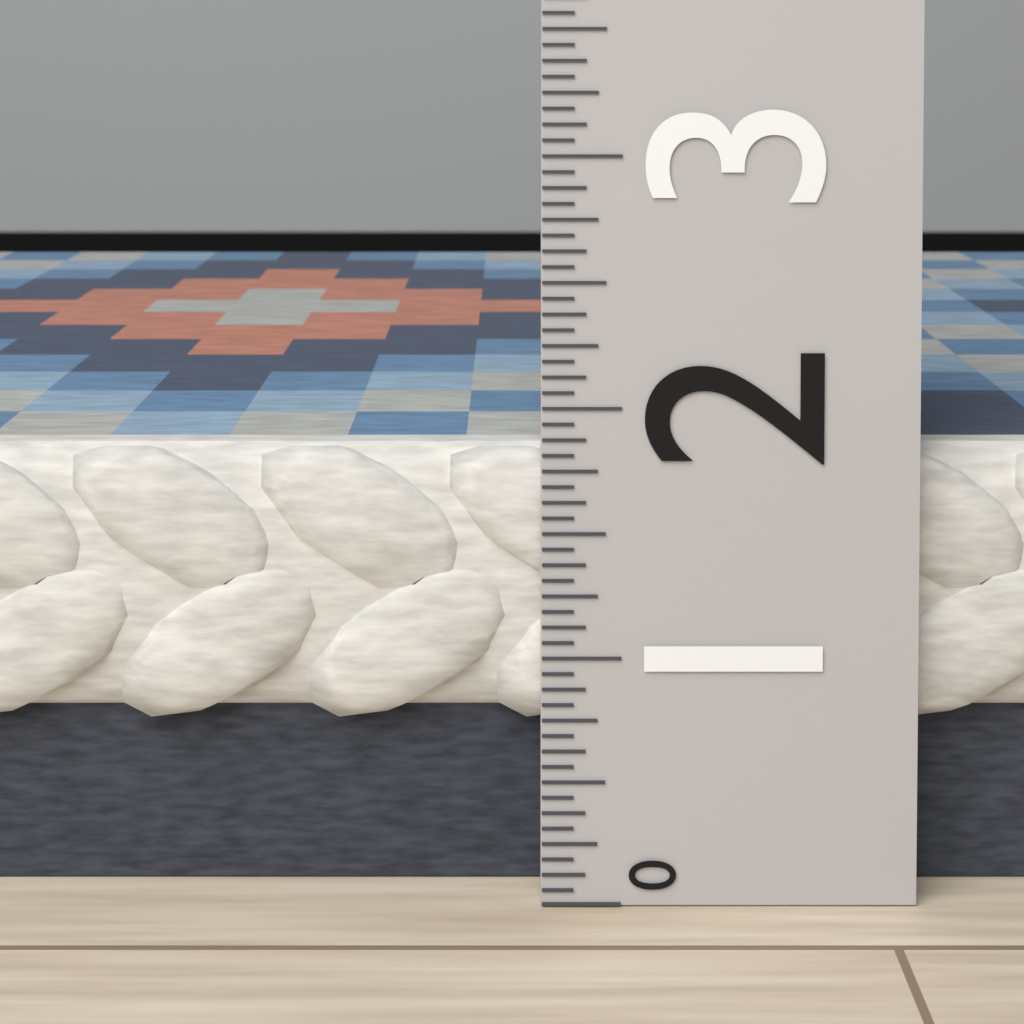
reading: 1.8125 (no unit)
